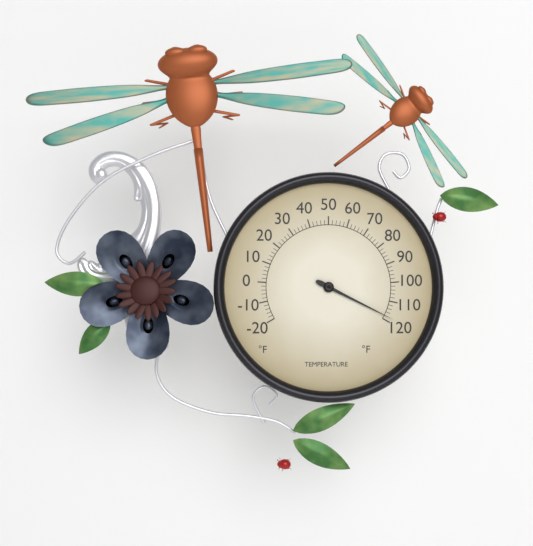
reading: 118 °F
